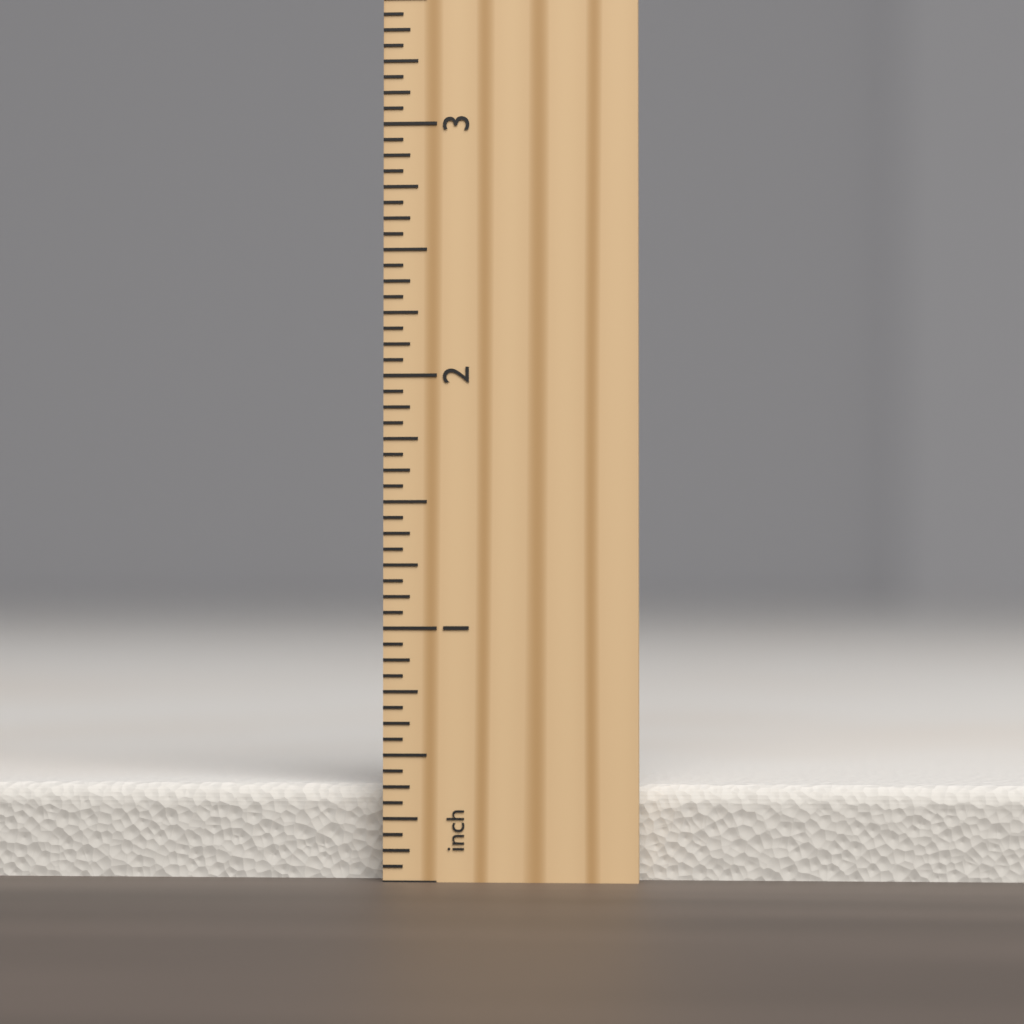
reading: 0.3750 inch
